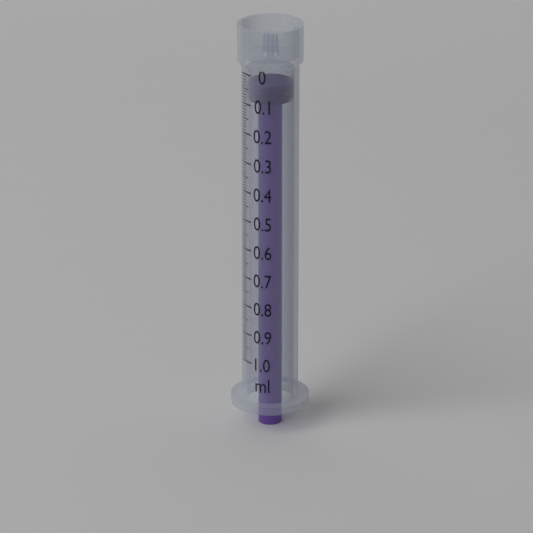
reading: 0.04 ml
